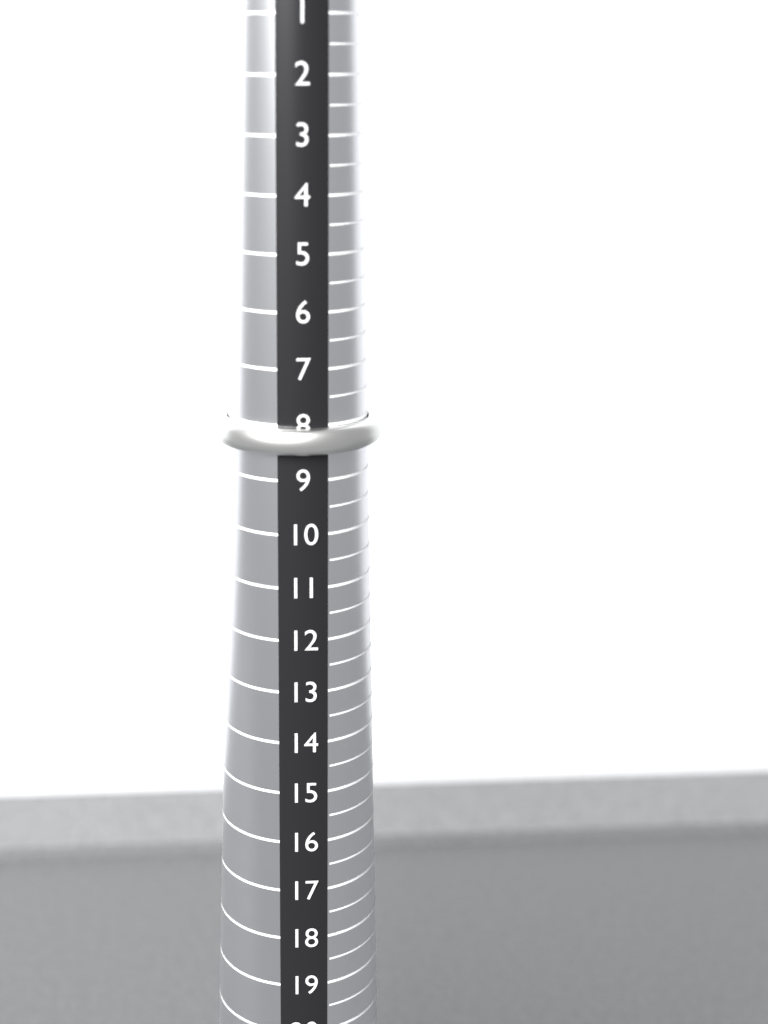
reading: 8.5 (no unit)
